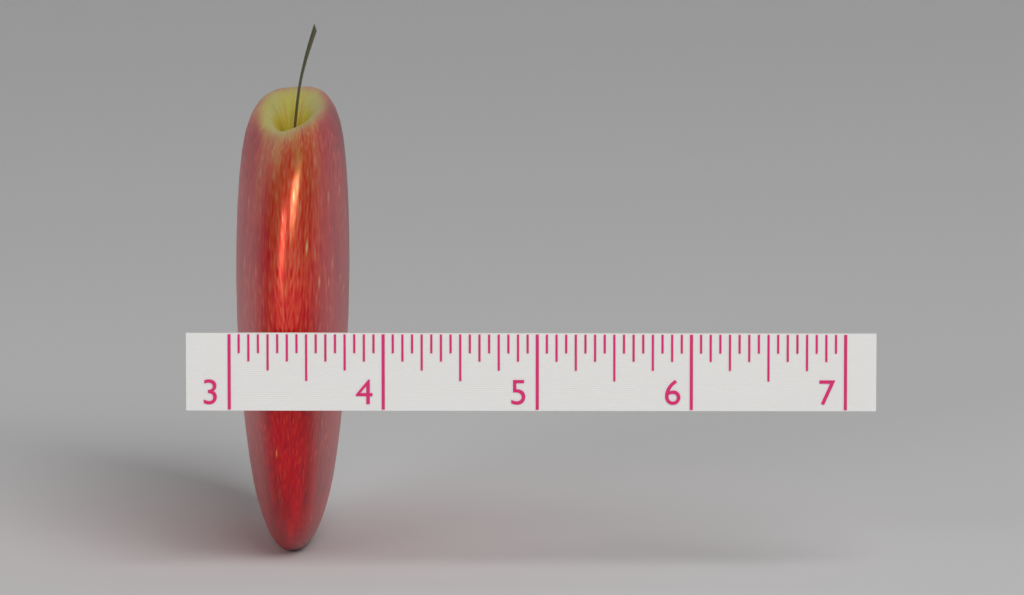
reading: 3.7500 (no unit)
